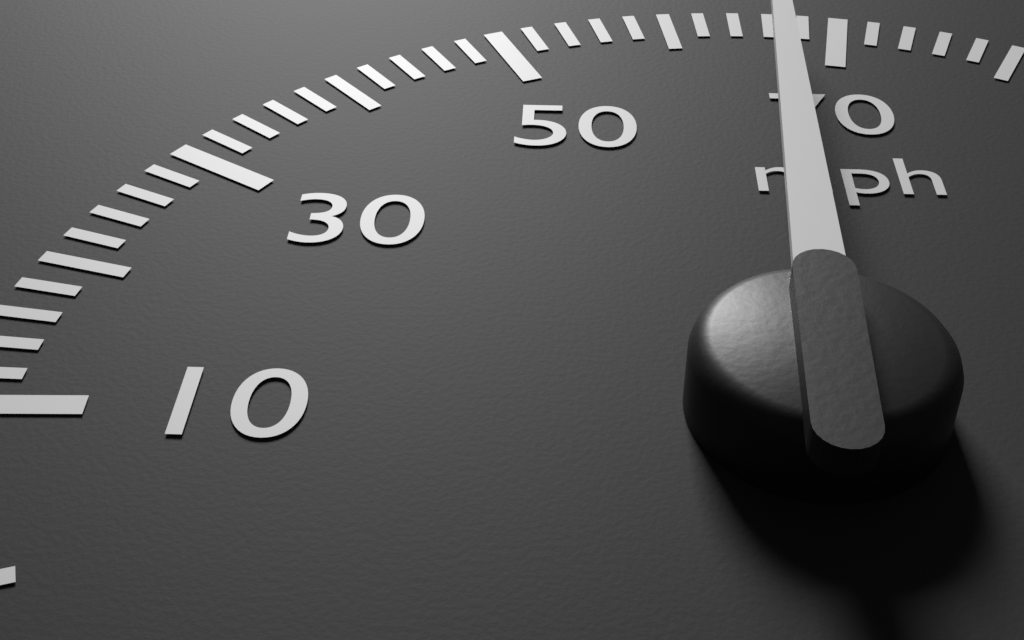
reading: 66 mph
